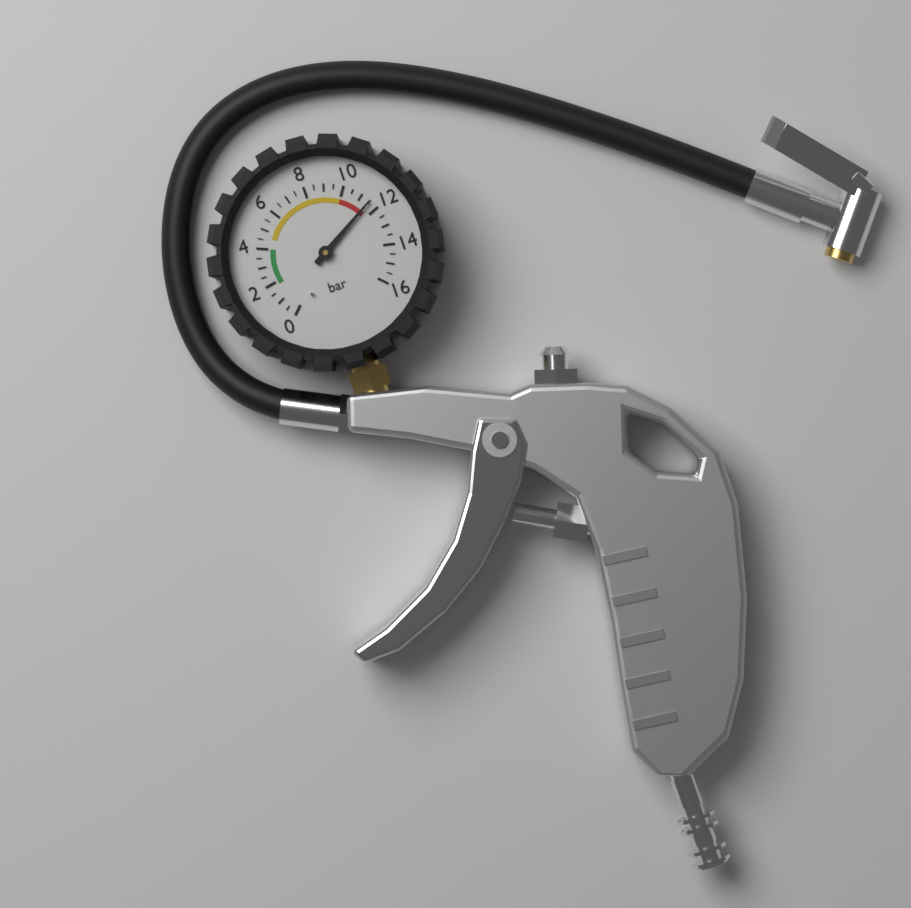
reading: 11.5 bar
